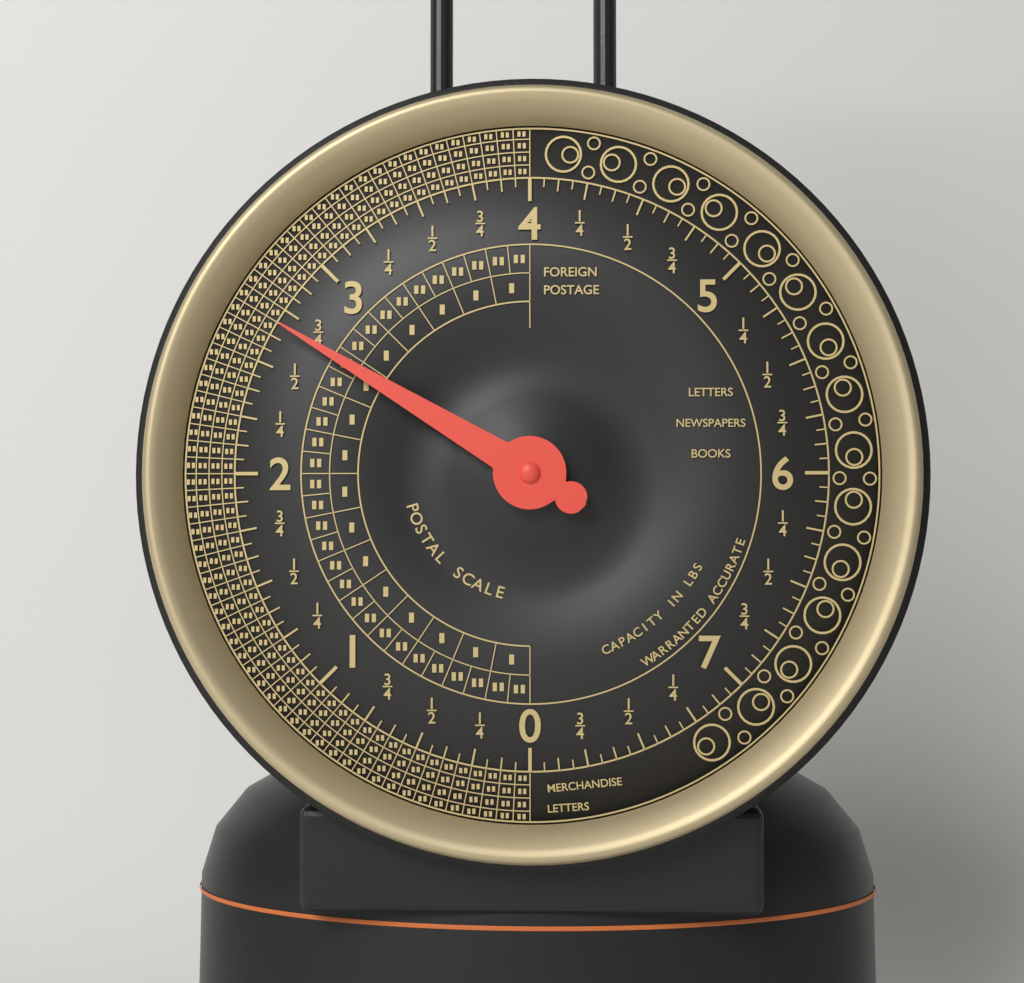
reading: 2.6875 lbs
